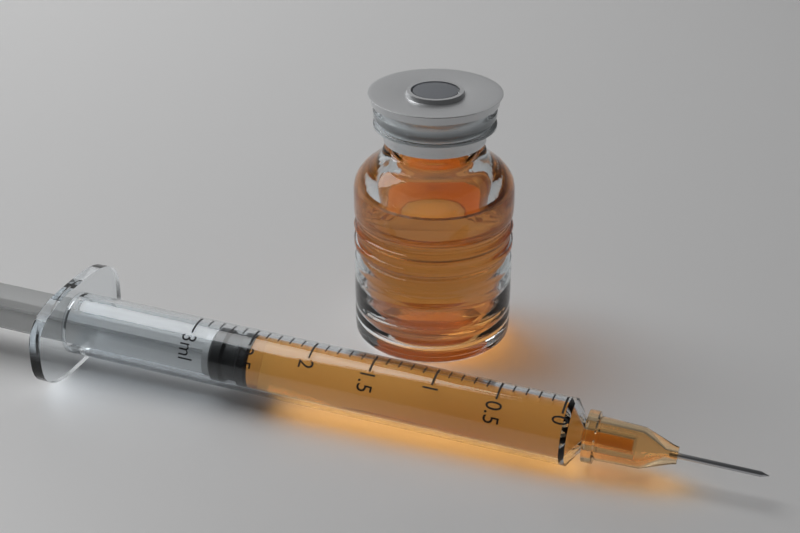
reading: 2.5 ml
